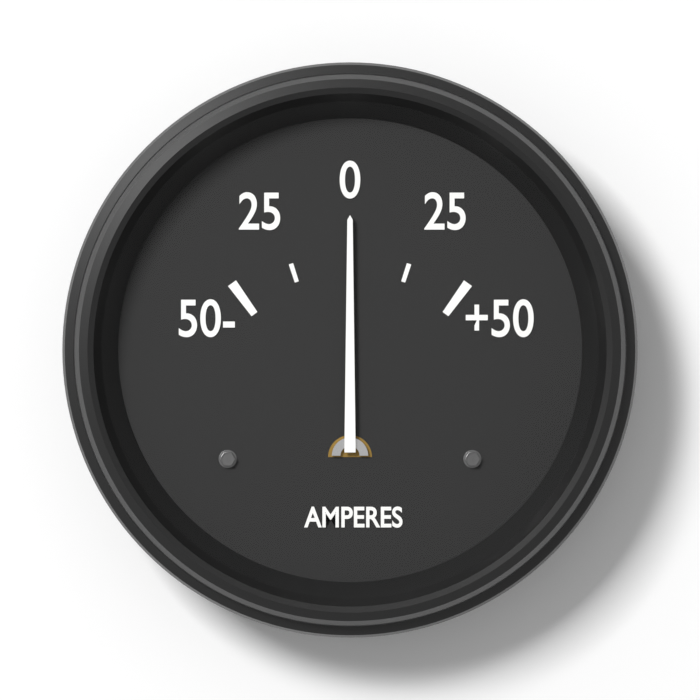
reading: 0 A
